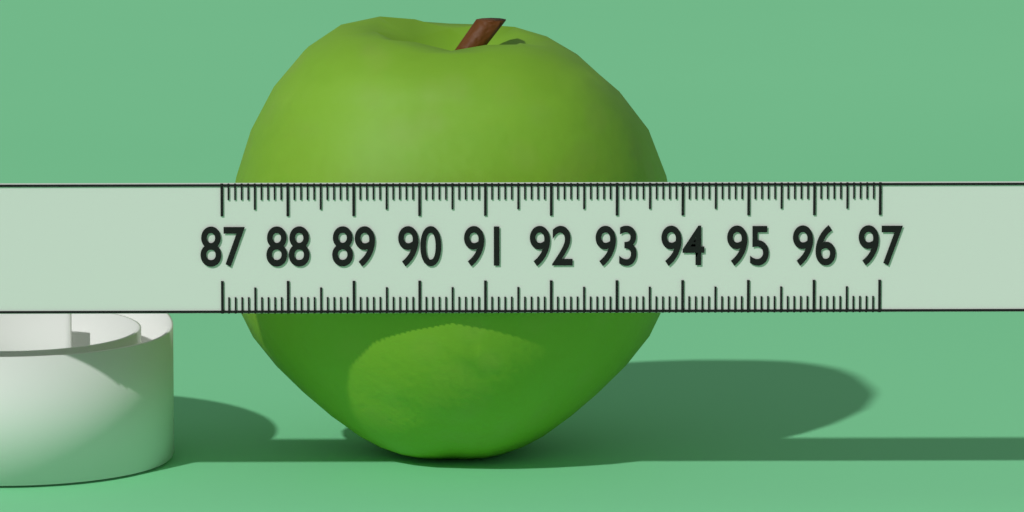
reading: 94.0 (no unit)
